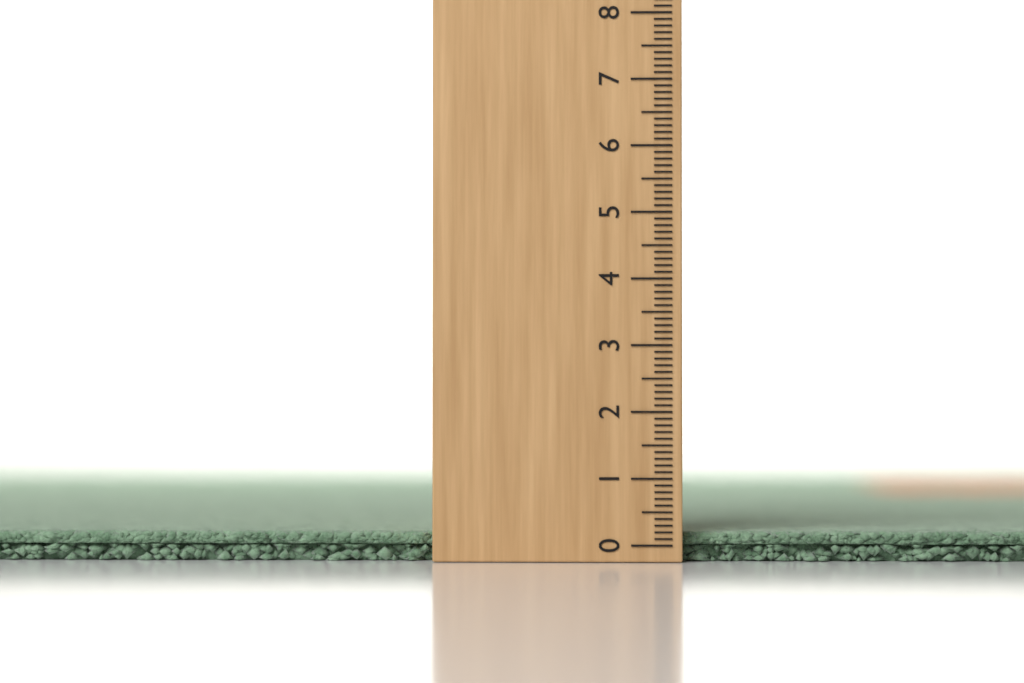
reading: 0.2 (no unit)
